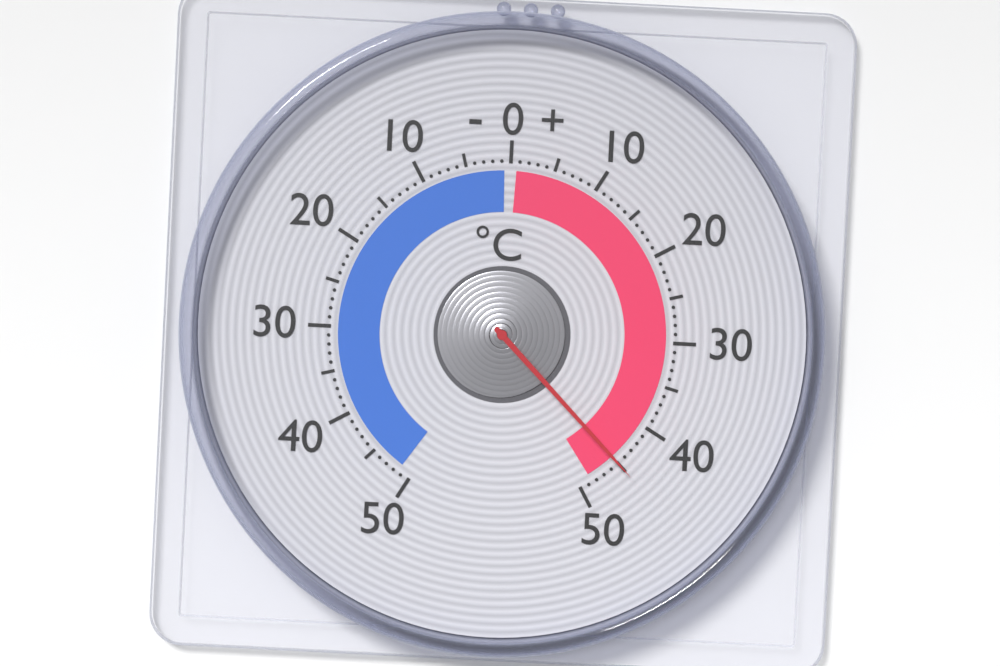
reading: 45 °C
